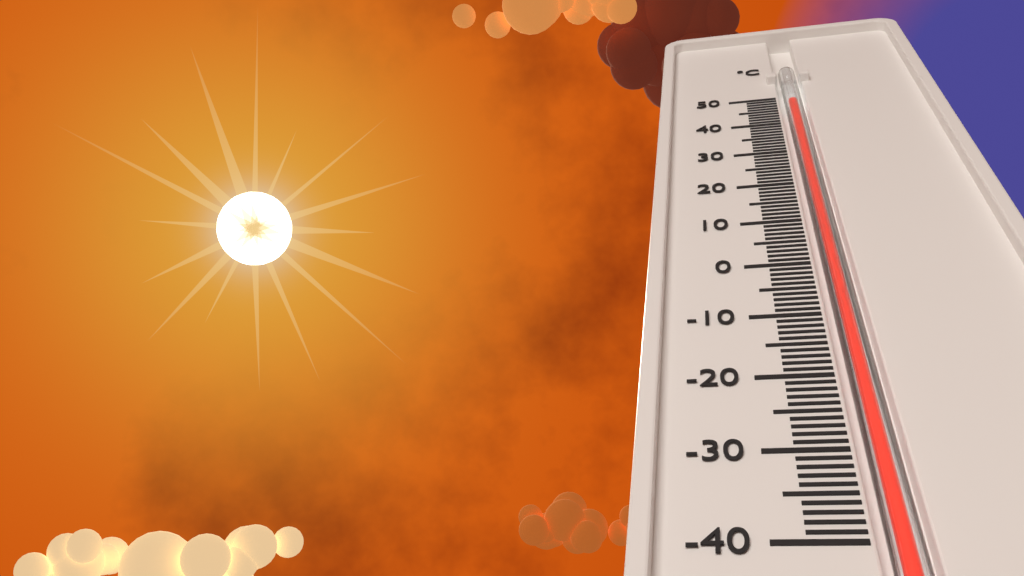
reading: 48 °C
